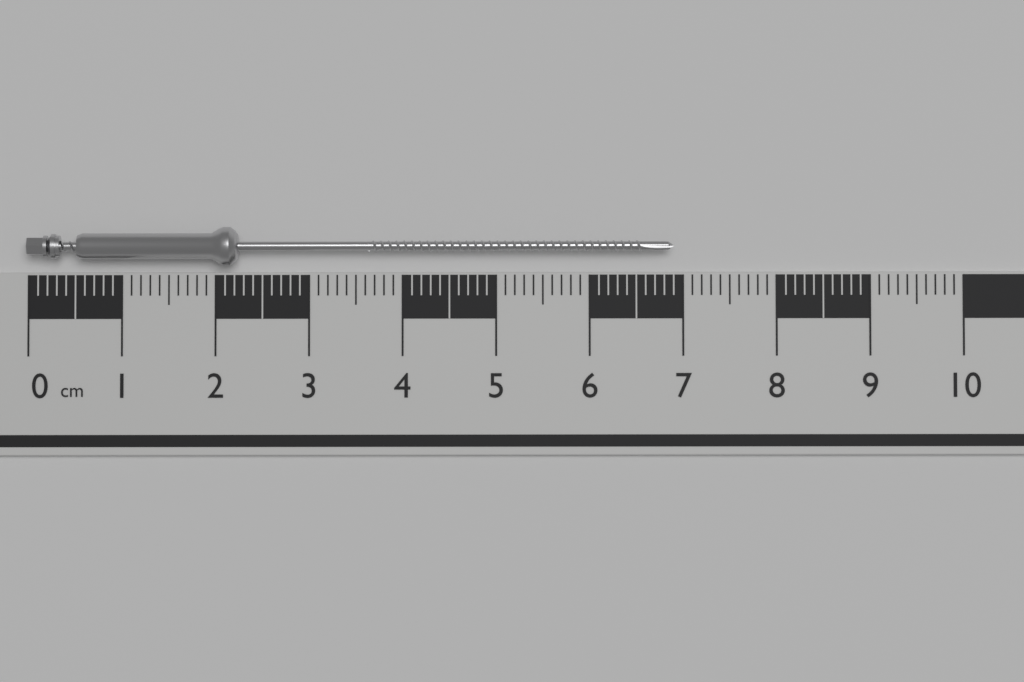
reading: 6.9 cm
